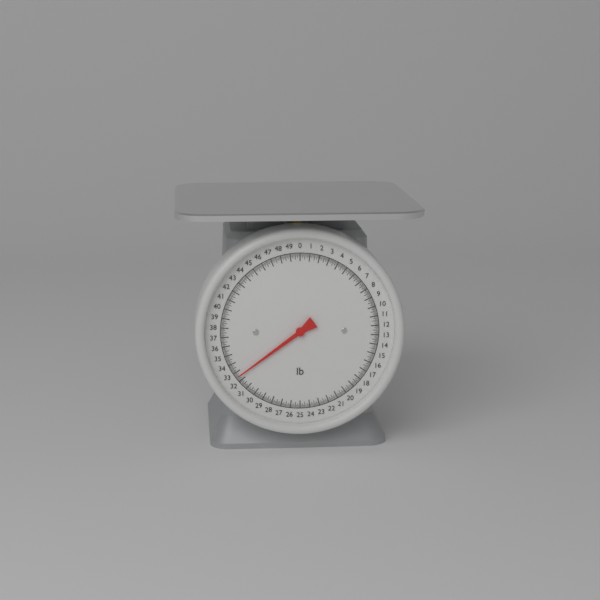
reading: 32.500 lb
